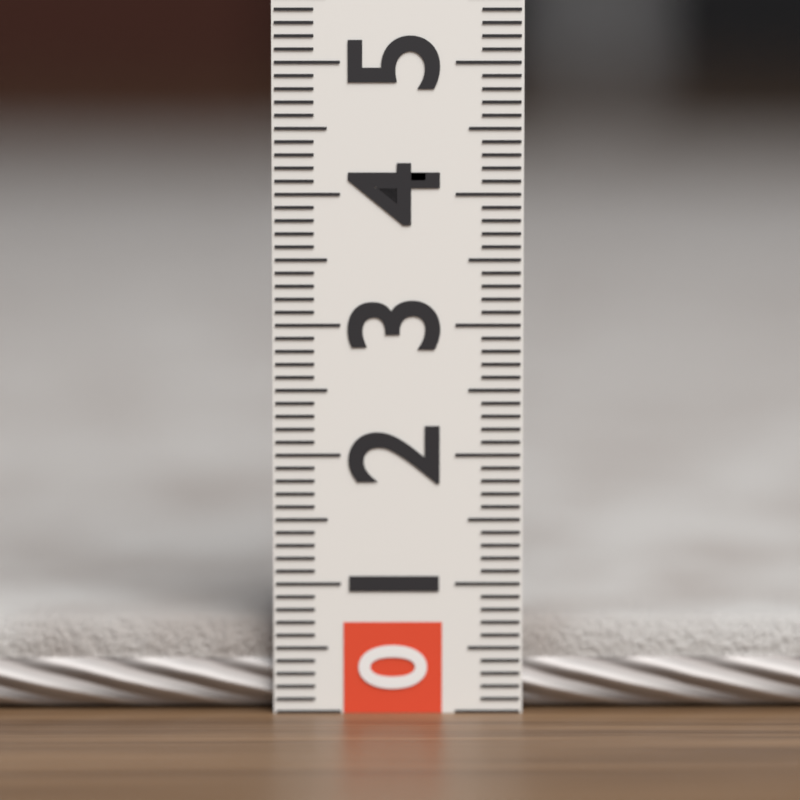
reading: 0.7 (no unit)
